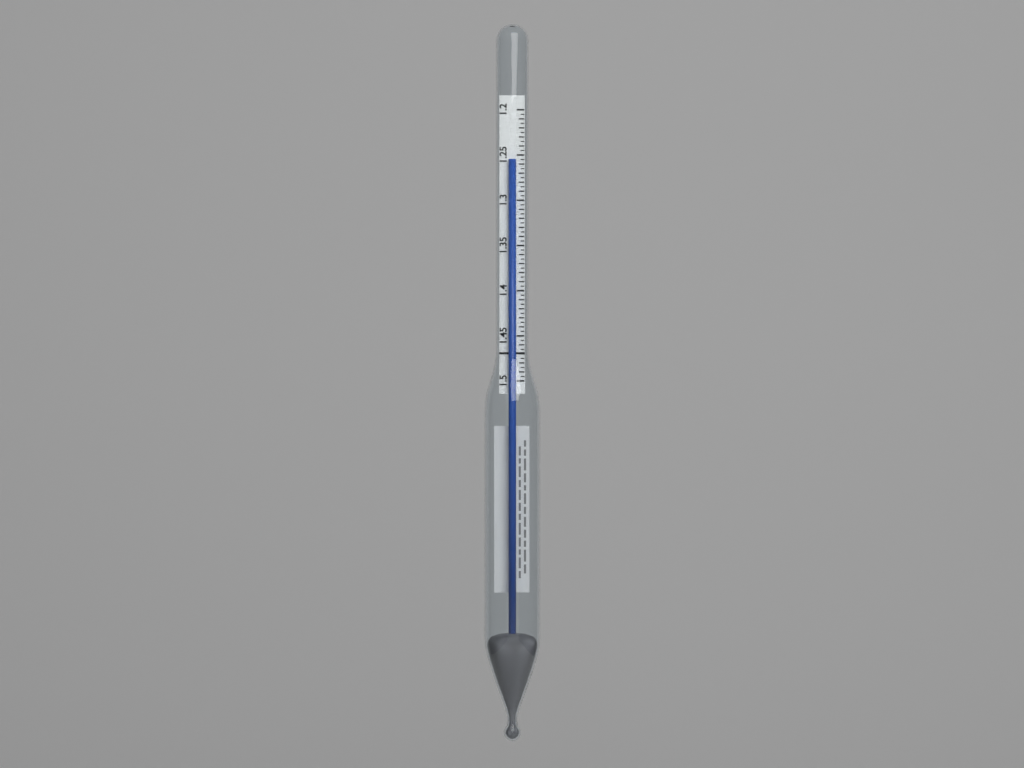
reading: 1.255 (no unit)
